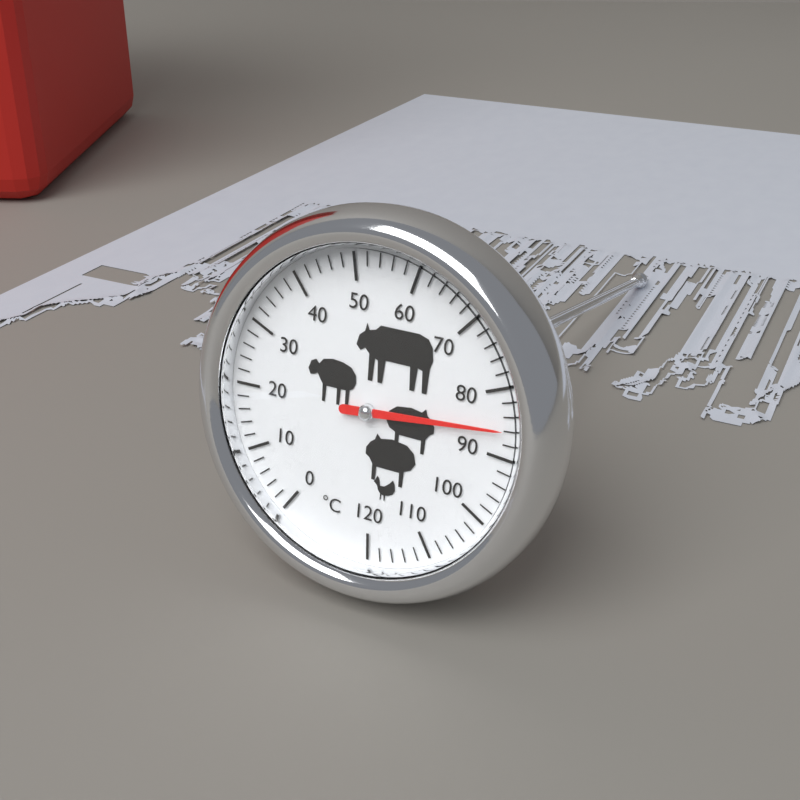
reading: 86 °C
